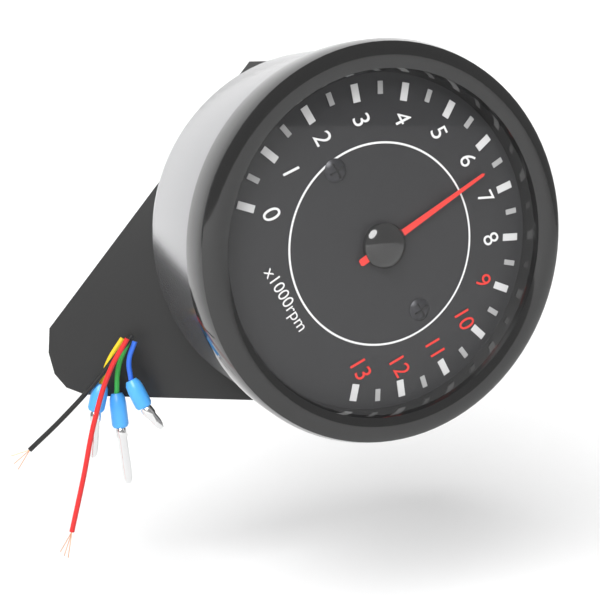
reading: 6.5 x1000rpm
